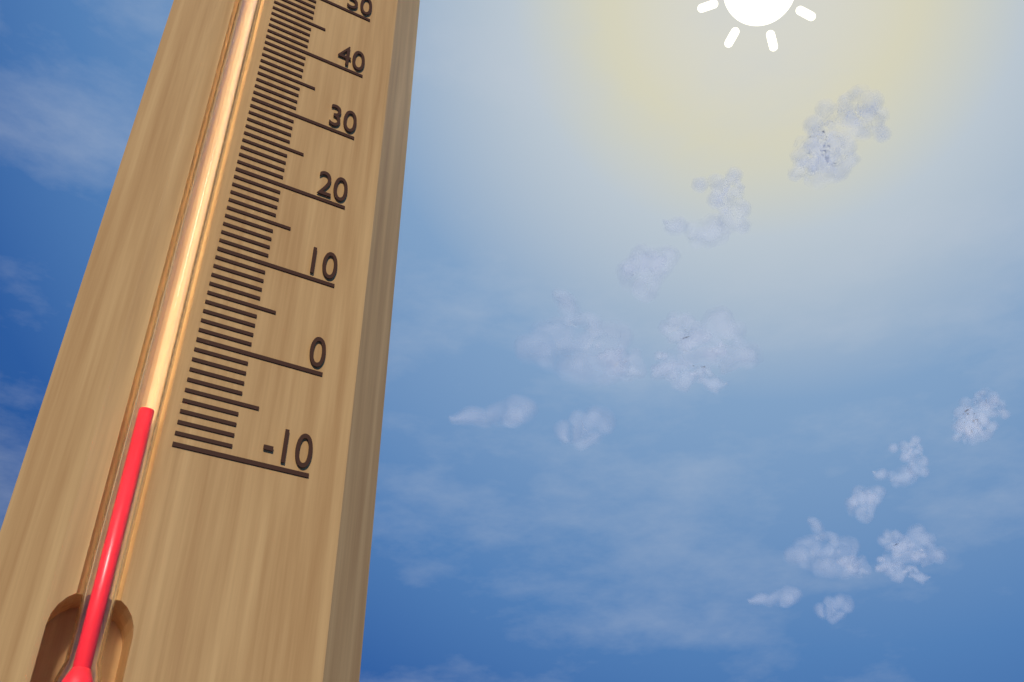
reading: -8 (no unit)
